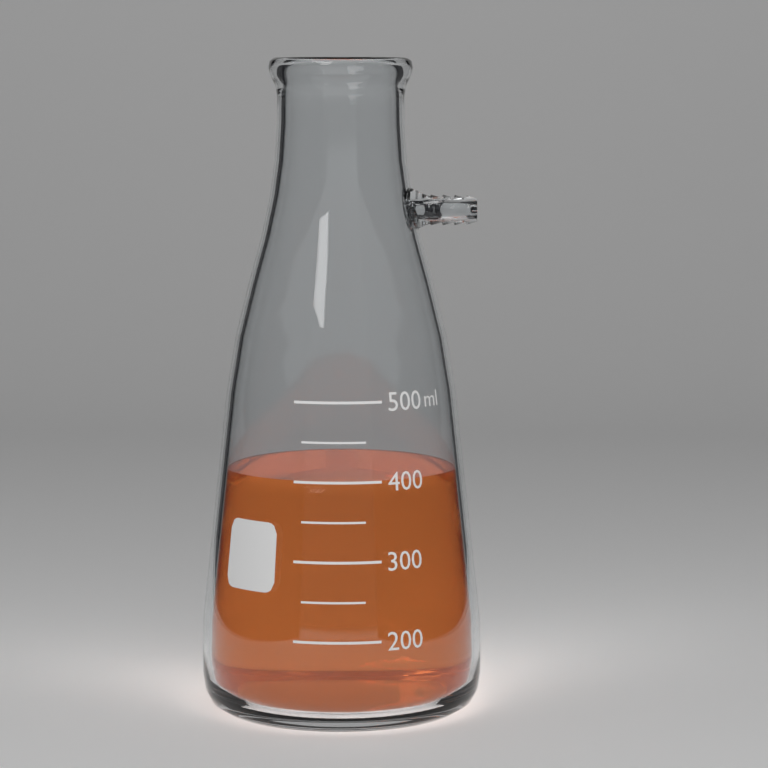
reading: 400 ml
